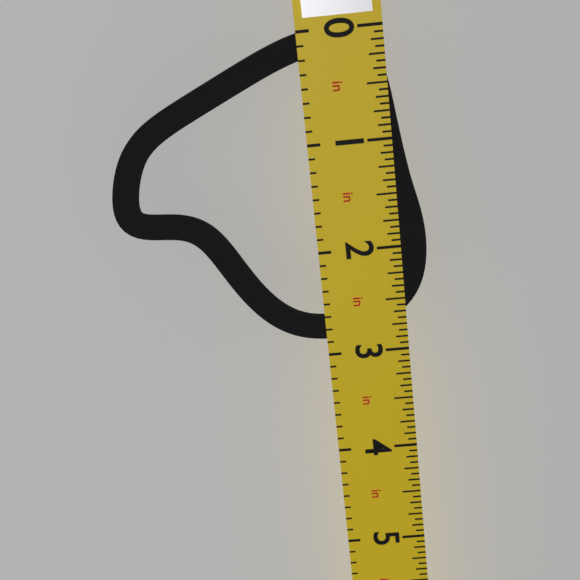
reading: 2.8750 in
